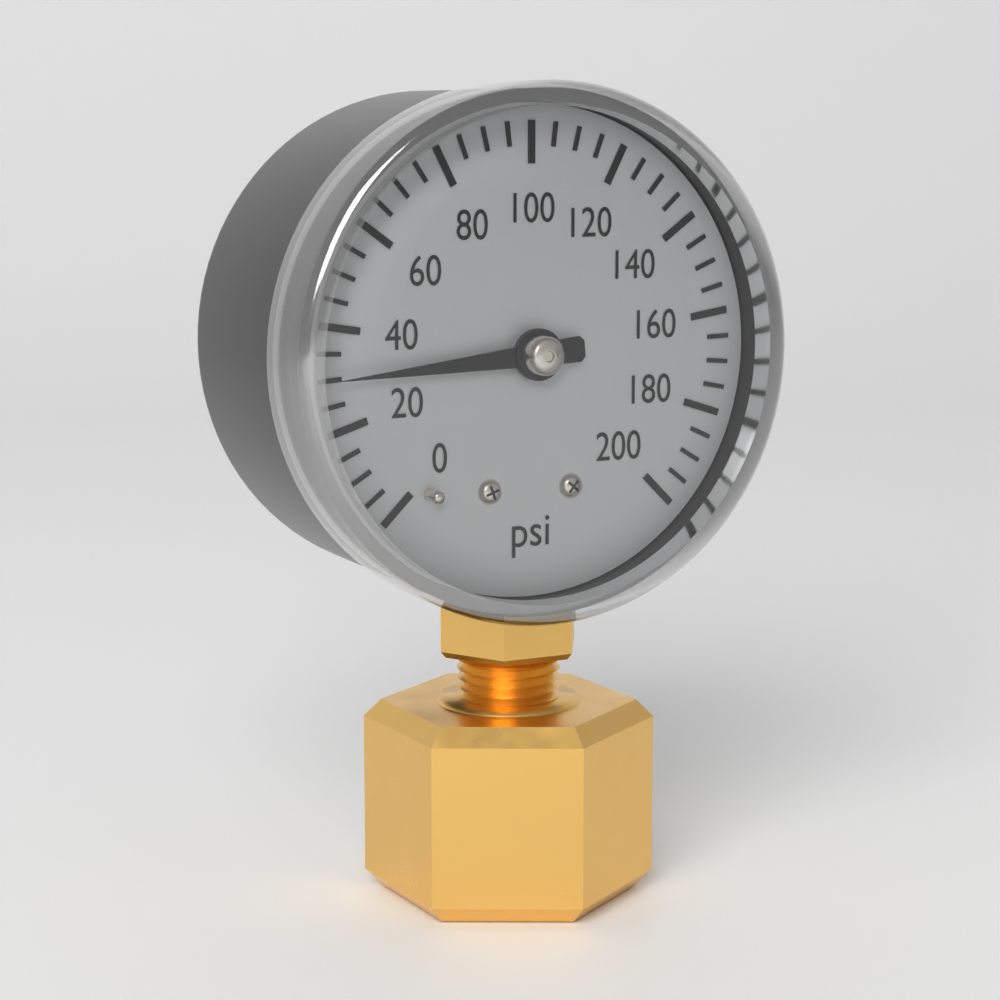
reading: 30 psi
